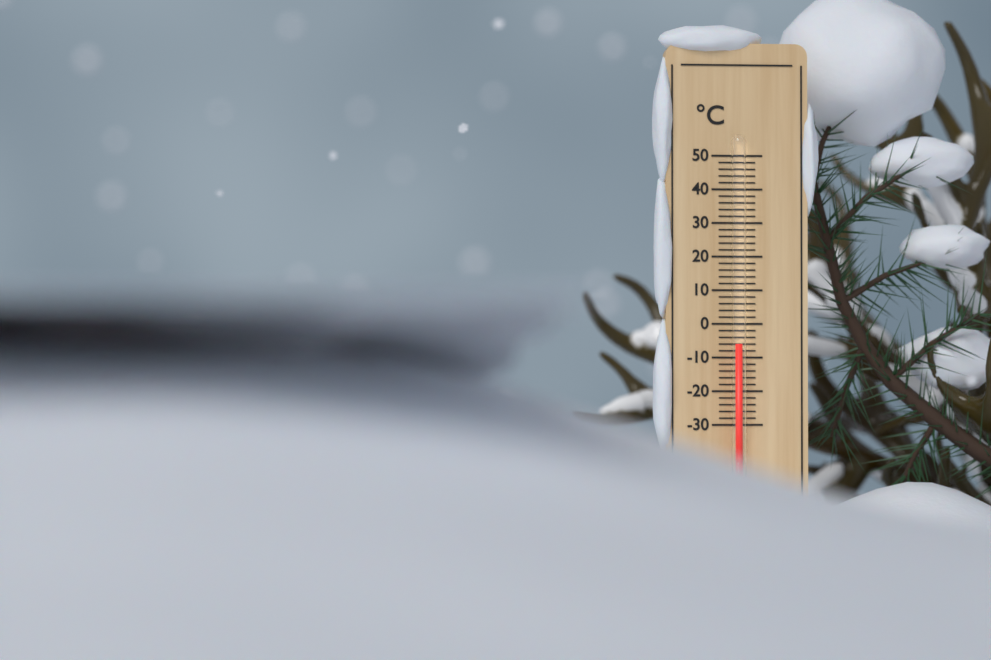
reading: -6 °C
